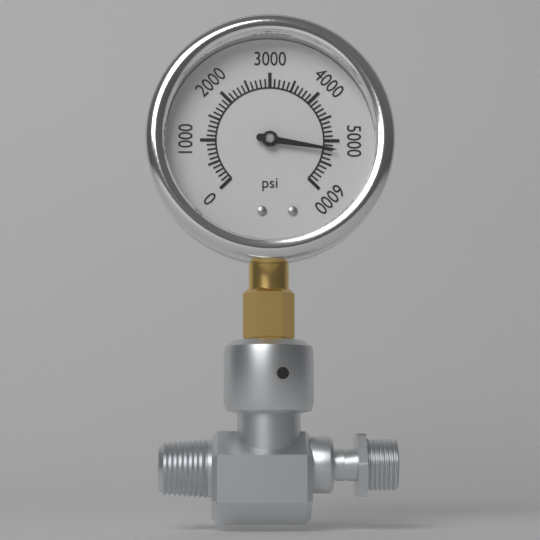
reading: 5200 psi
